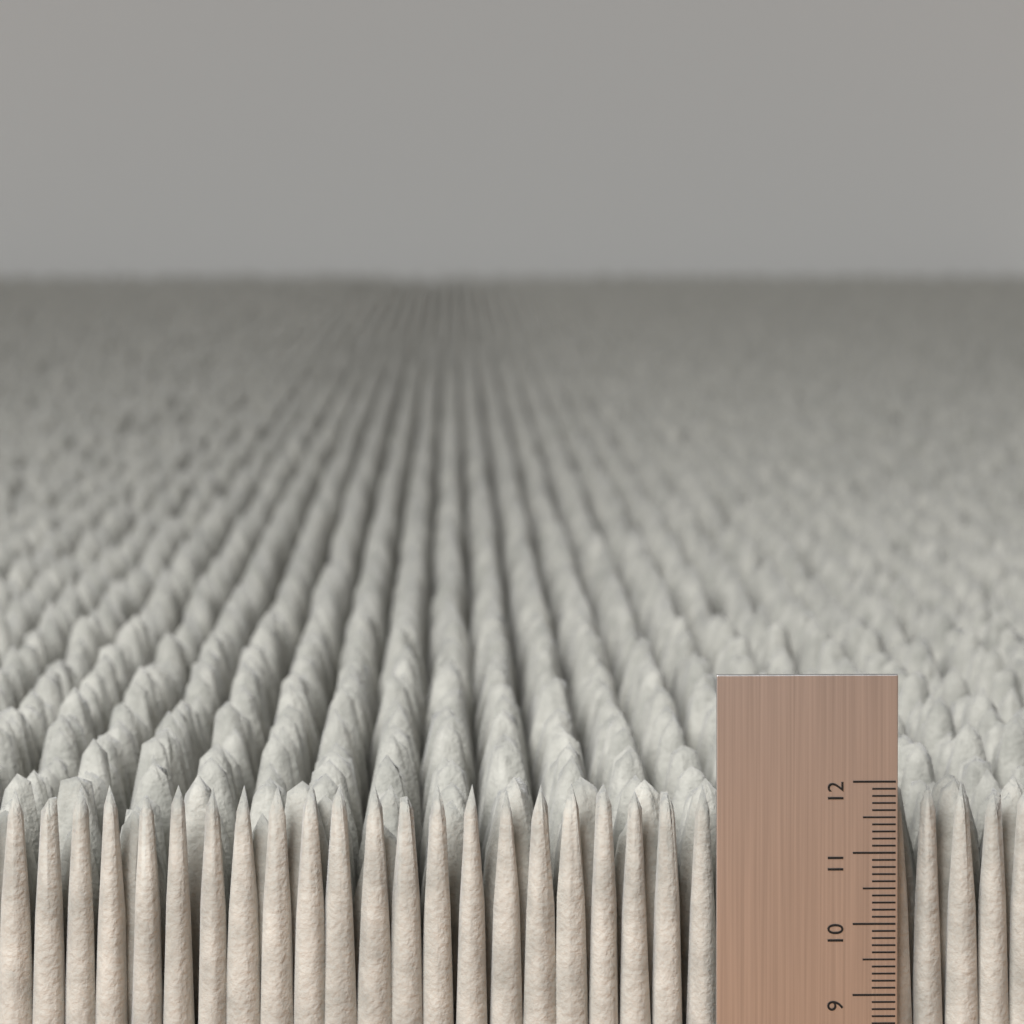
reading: 11.9 (no unit)
